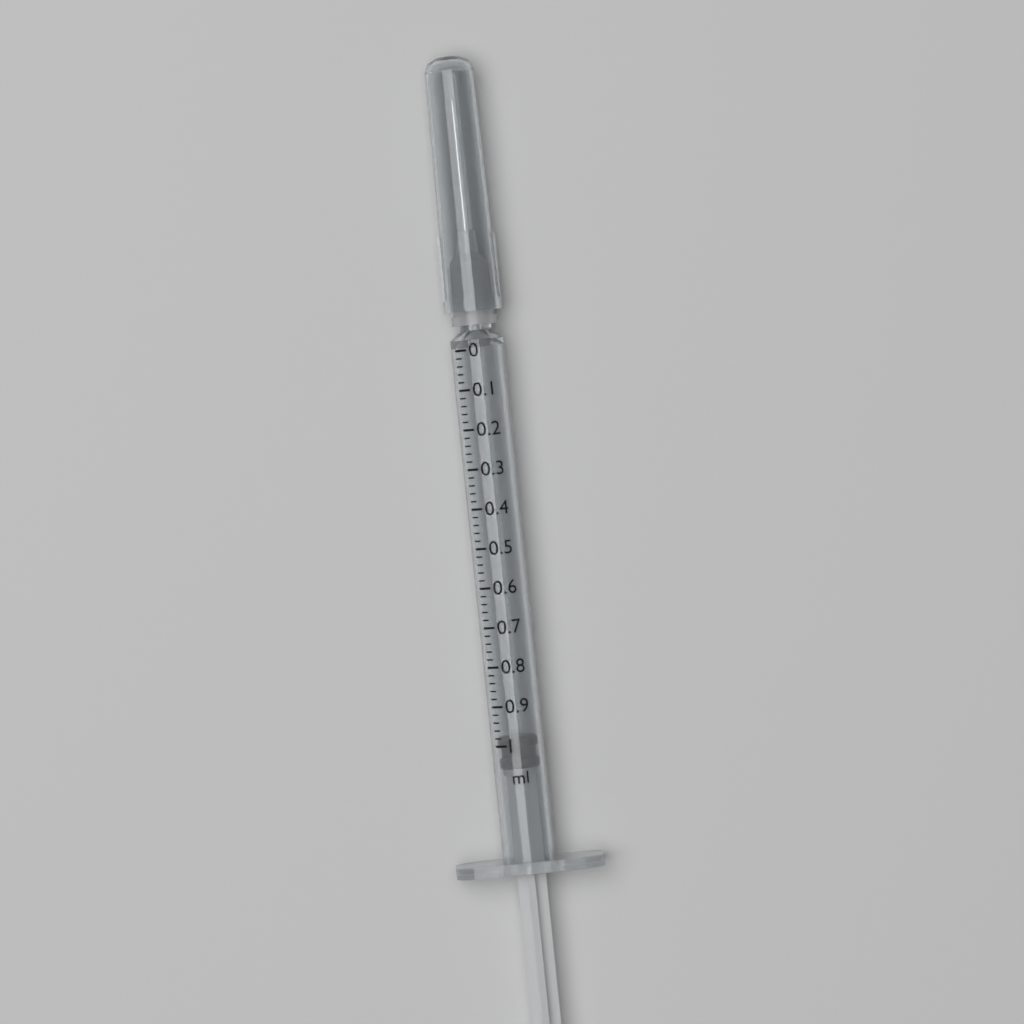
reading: 0.98 ml
